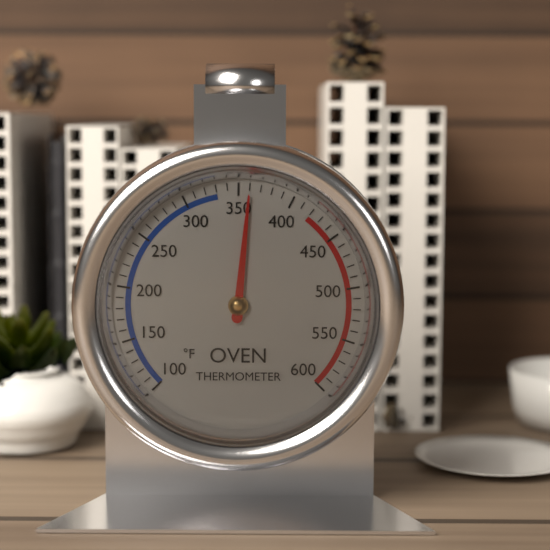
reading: 360 °F
